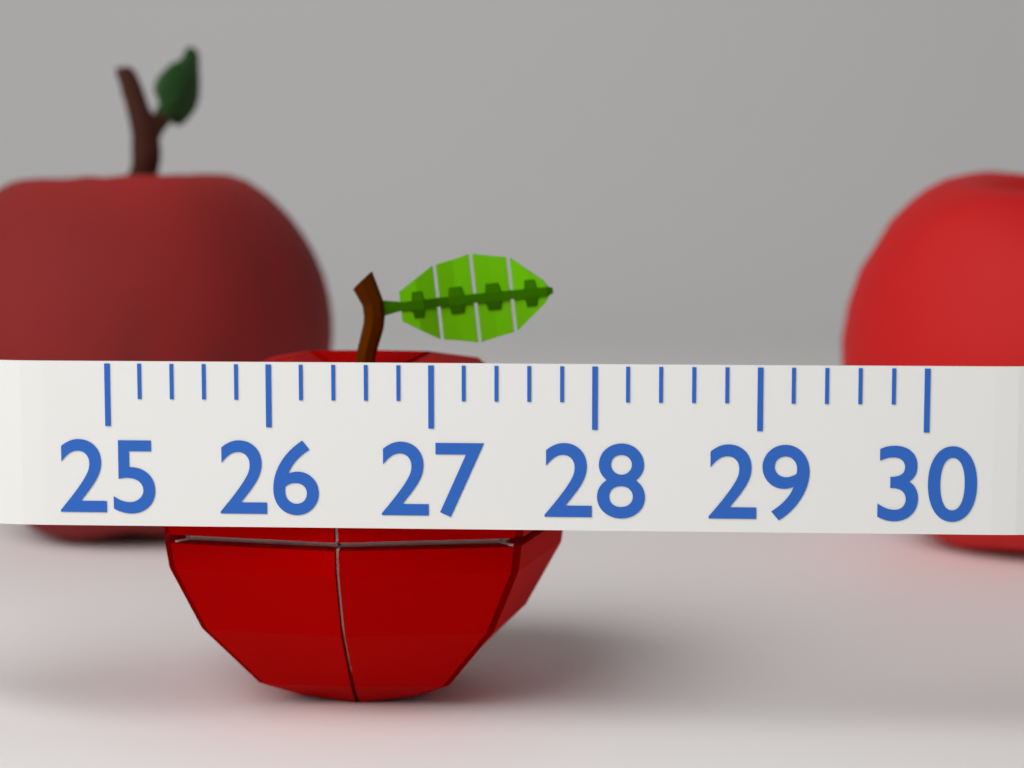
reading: 27.8 (no unit)
